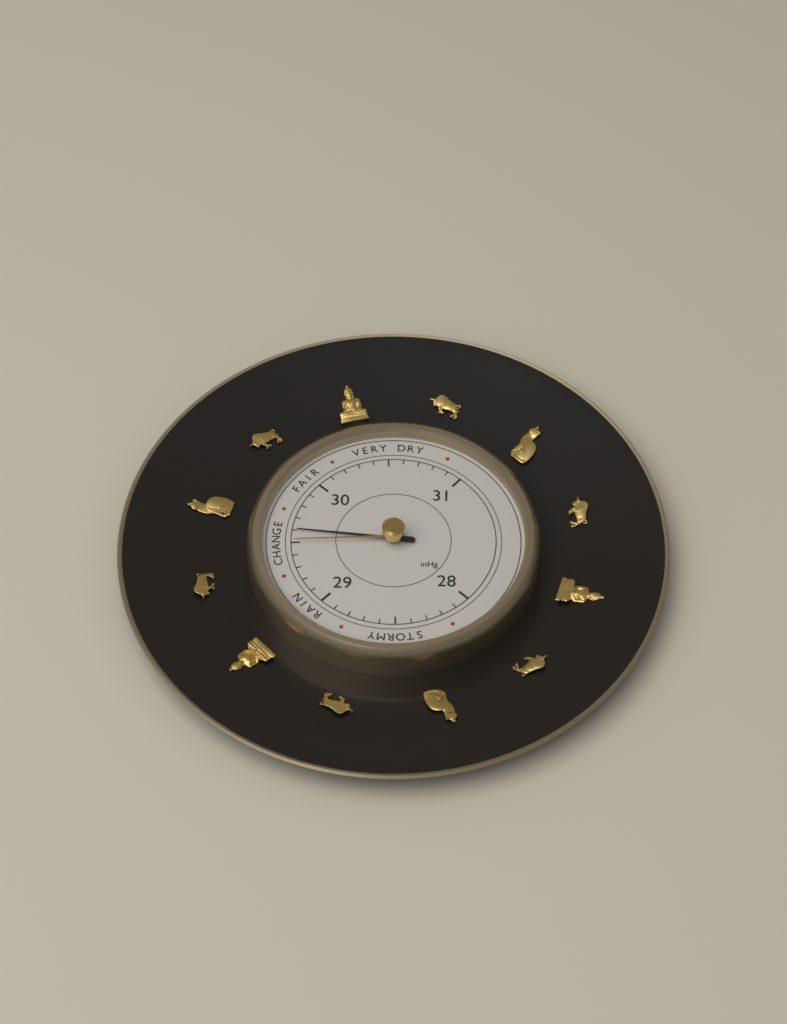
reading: 29.6 inHg
